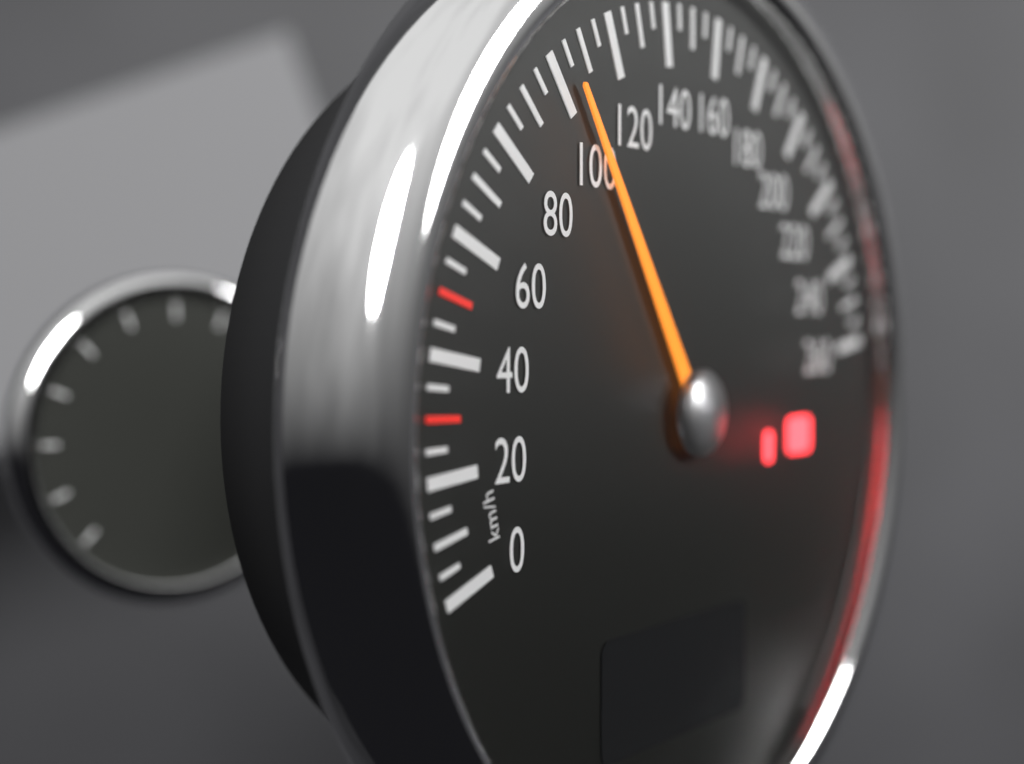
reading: 105 km/h
